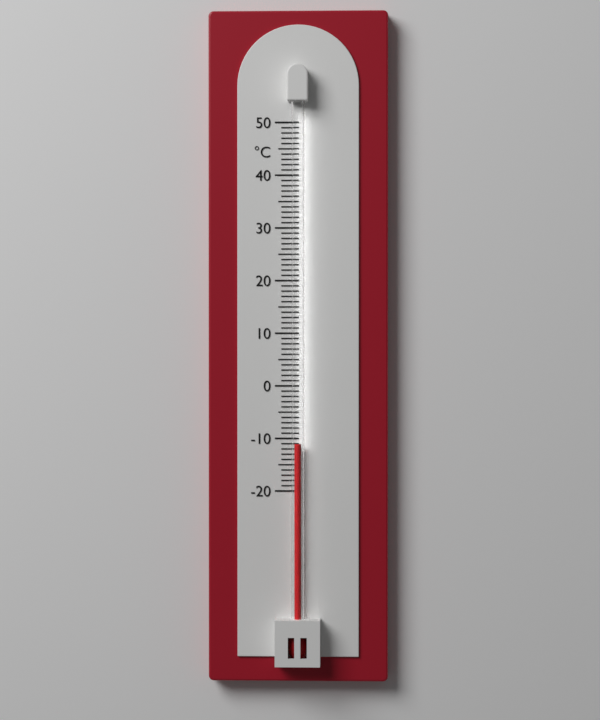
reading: -11 °C
